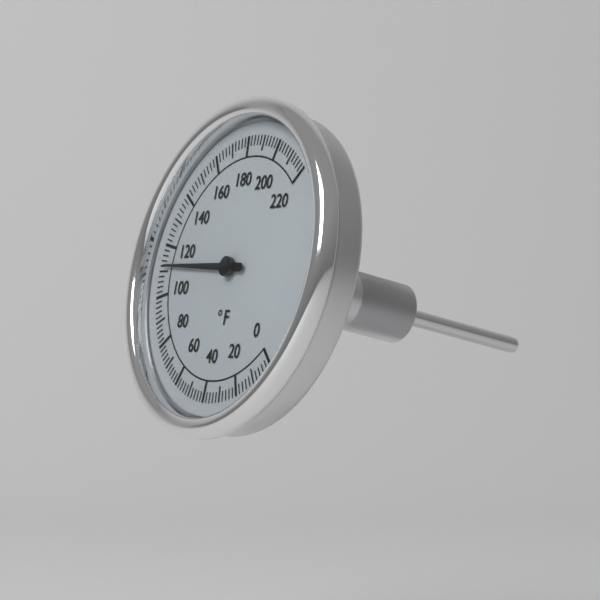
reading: 112 °F
